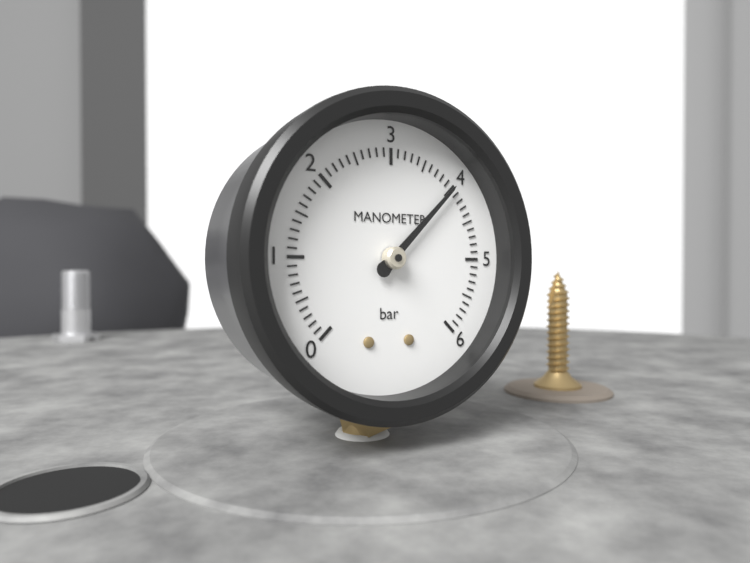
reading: 4.0 bar
